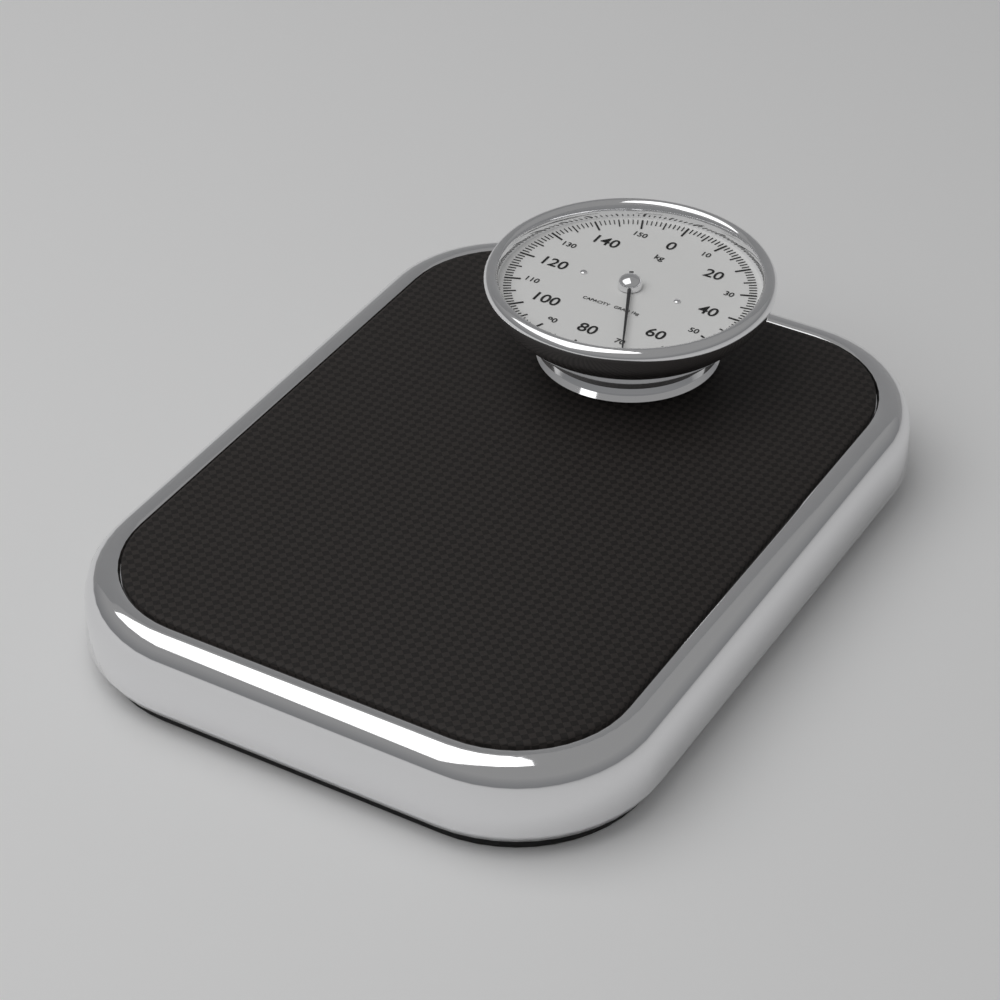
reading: 69 kg
